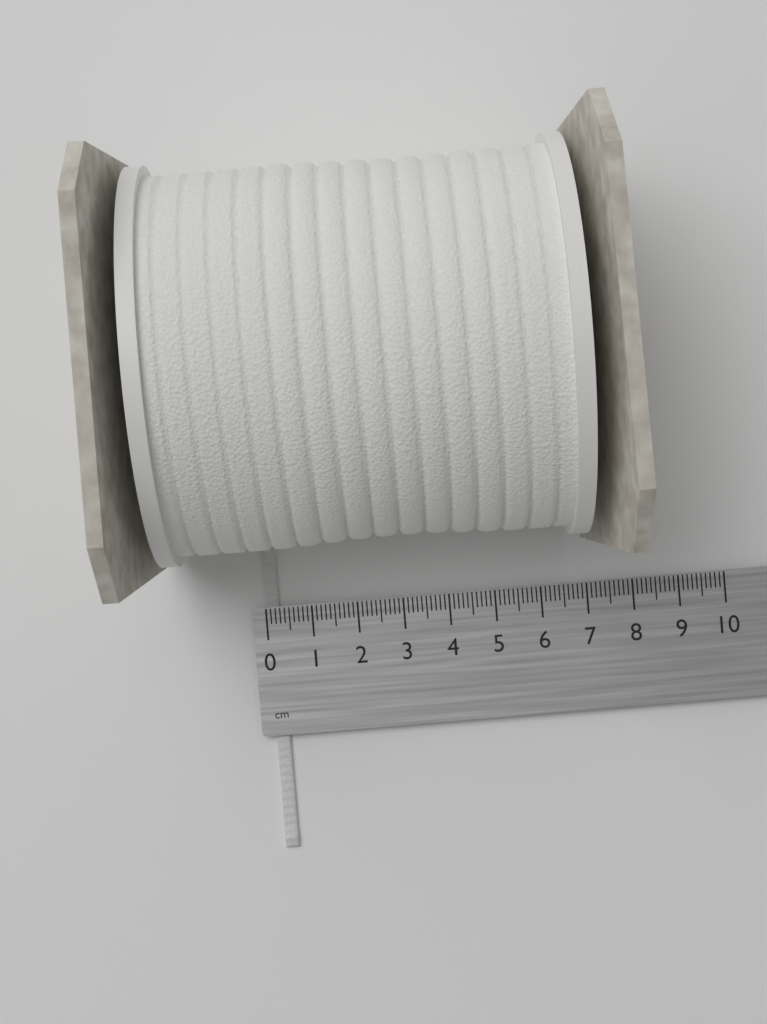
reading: 0.3 cm
